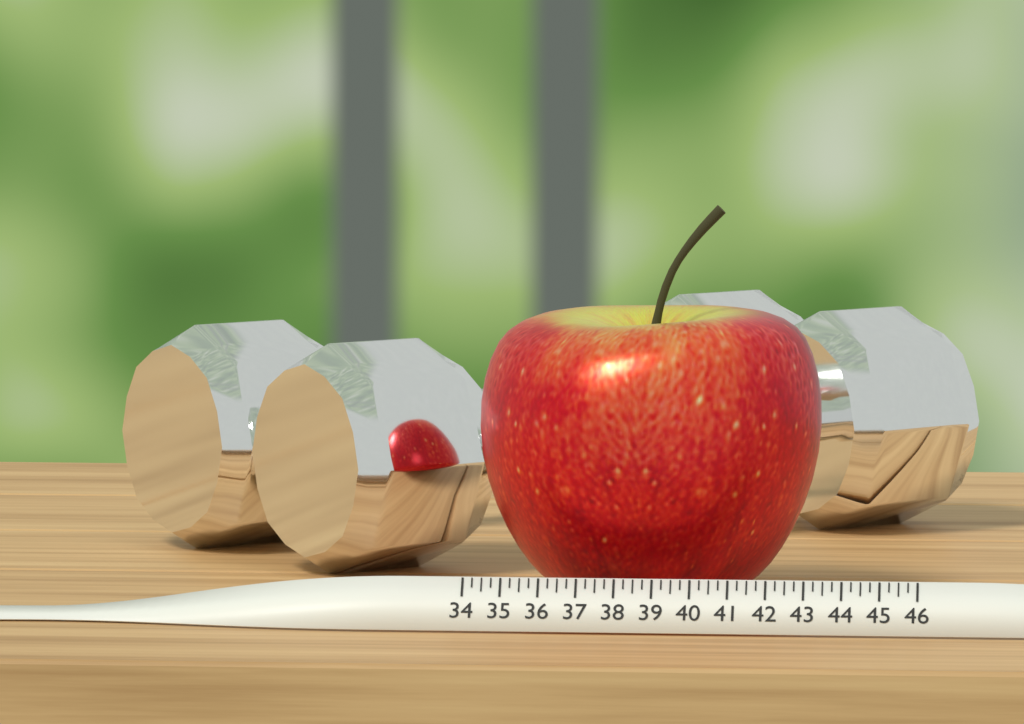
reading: 43.25 (no unit)
